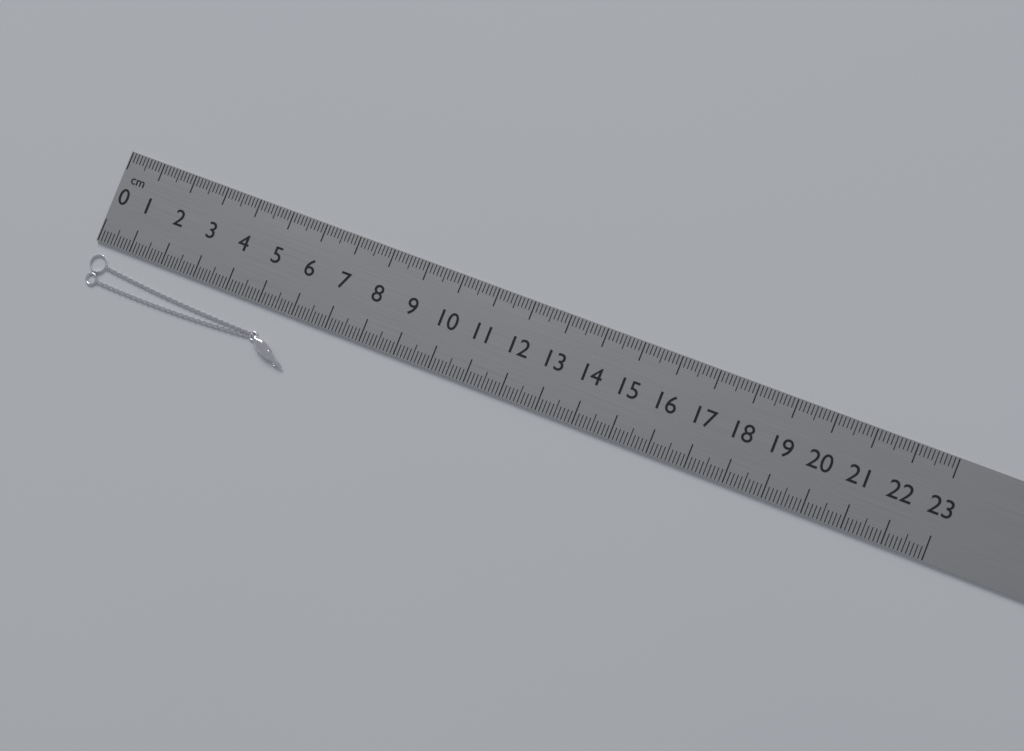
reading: 6.3 cm
